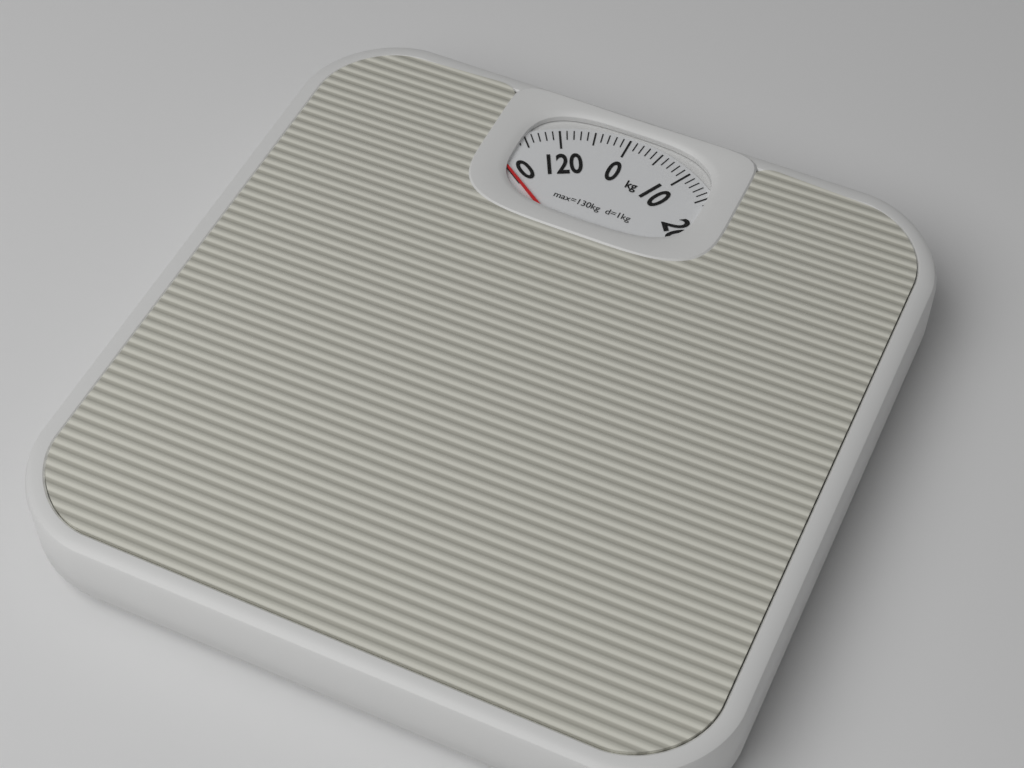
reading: 110 kg
